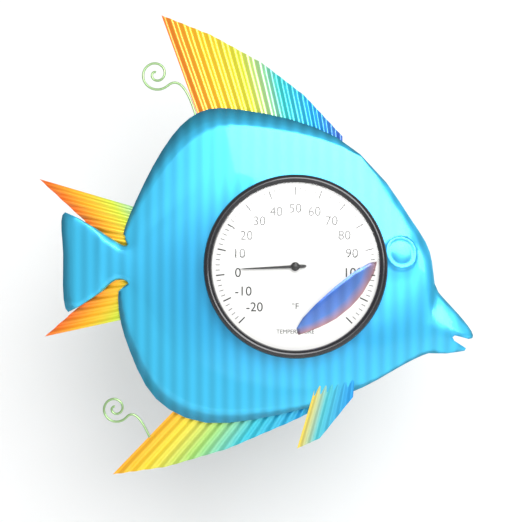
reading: 2 °F
